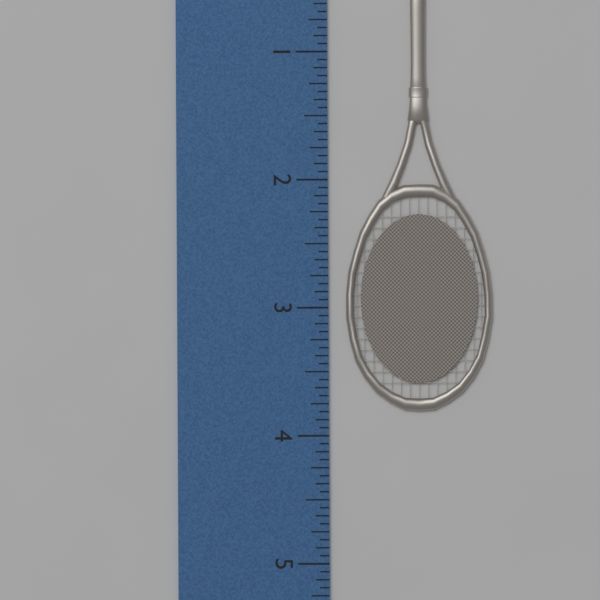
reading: 3.8125 inch
